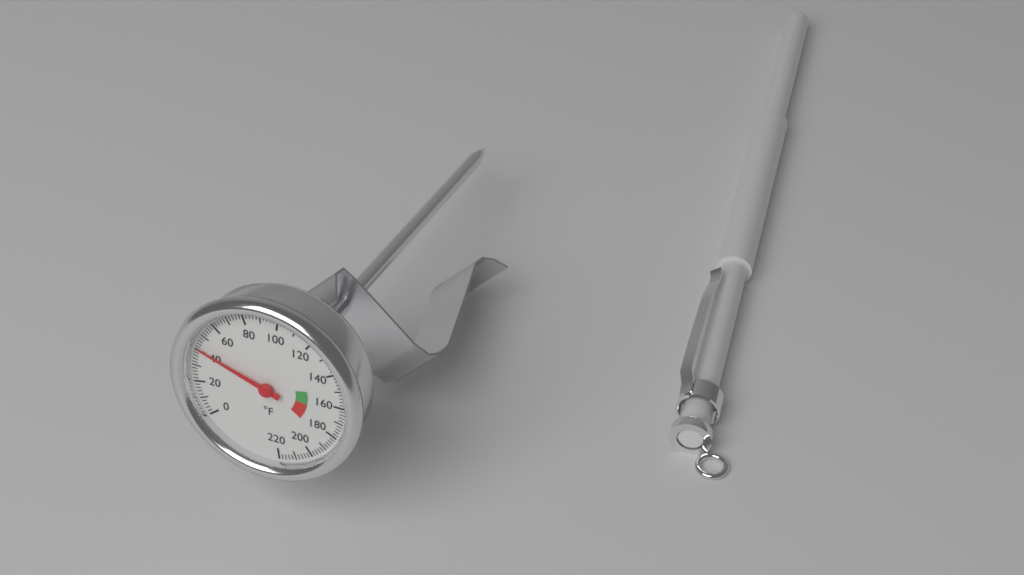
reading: 42 °F
